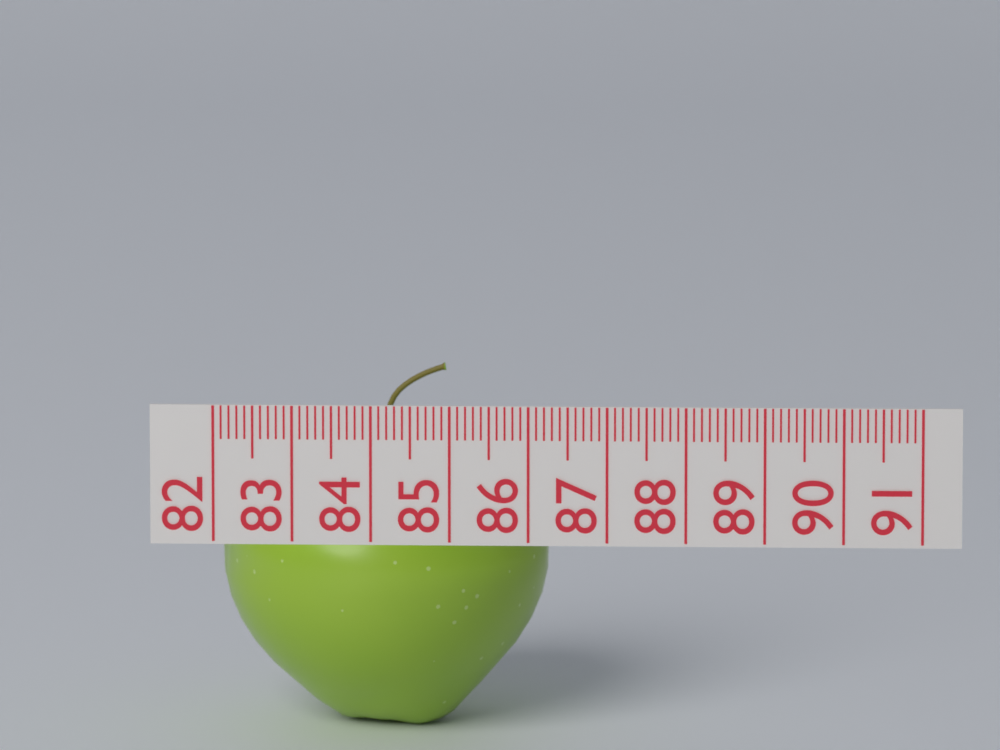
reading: 86.2 (no unit)
